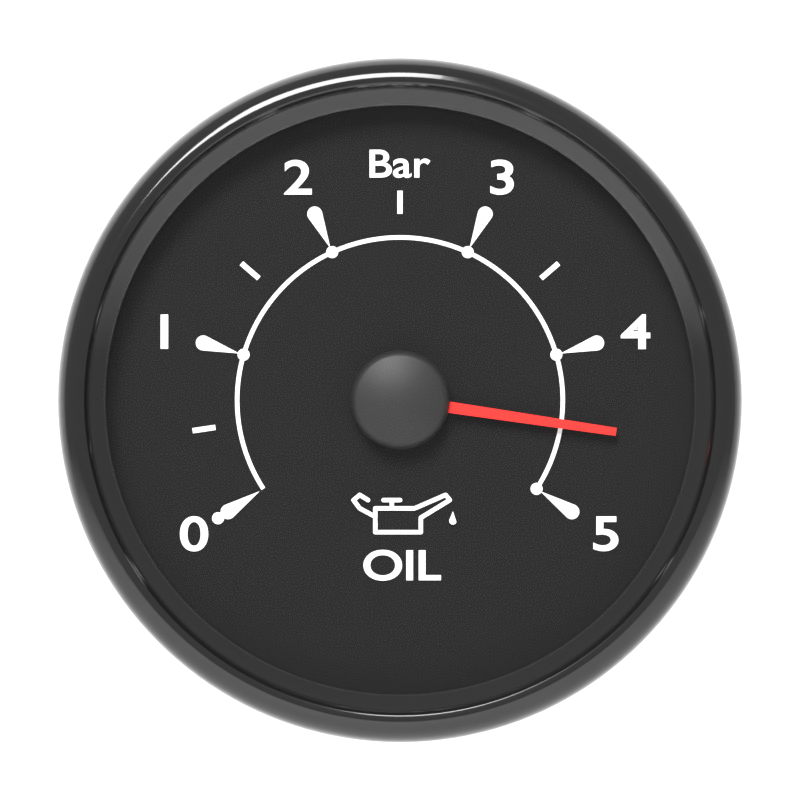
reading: 4.5 bar
